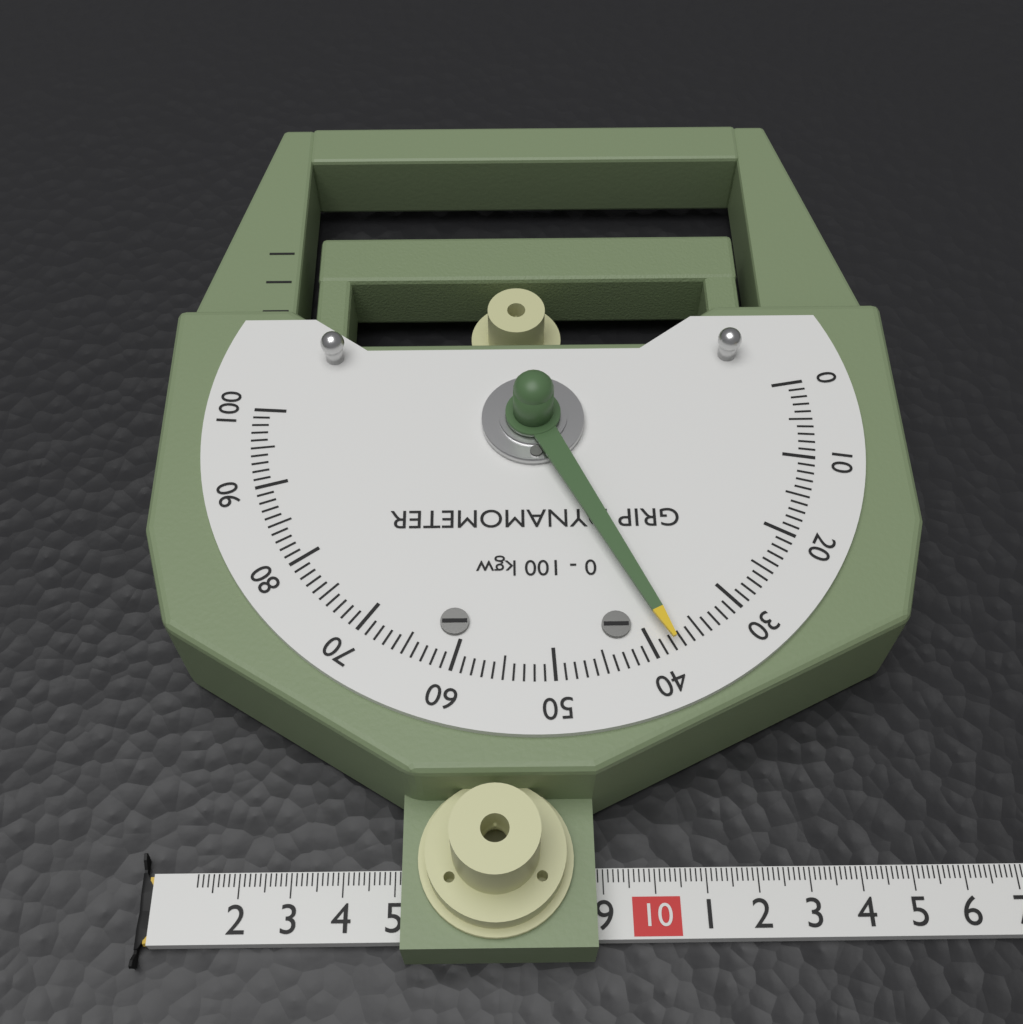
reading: 38 kgw
